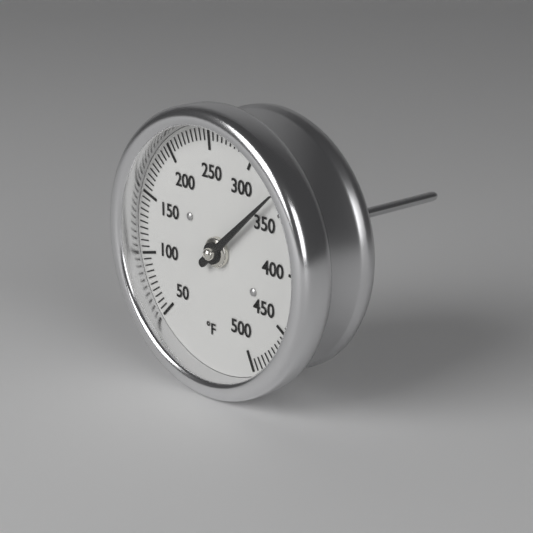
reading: 335 °F
